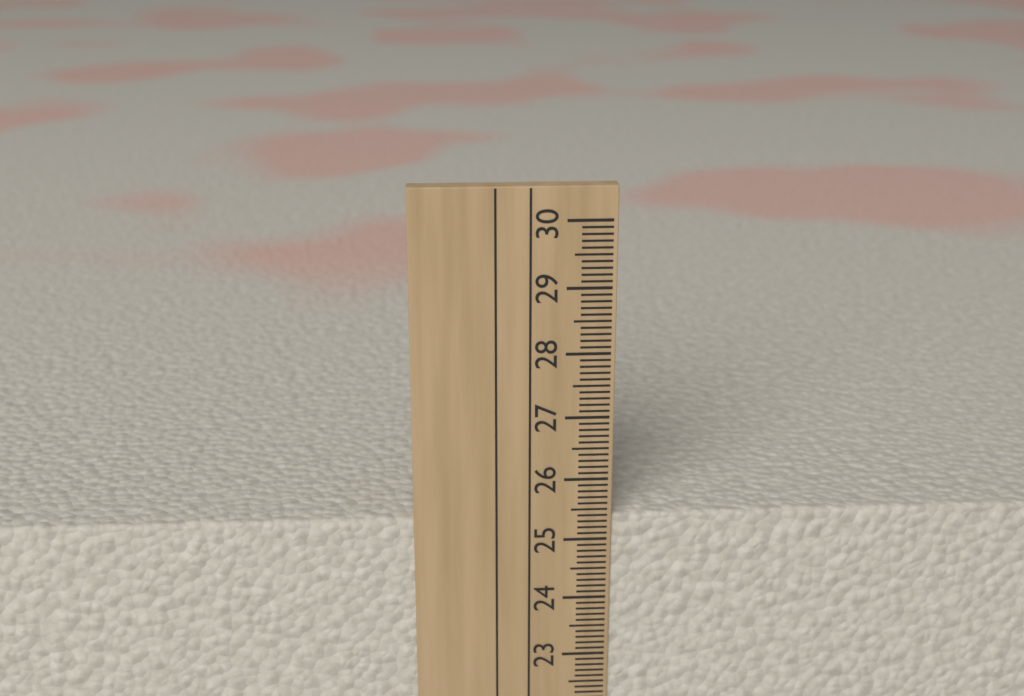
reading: 25.4 cm
